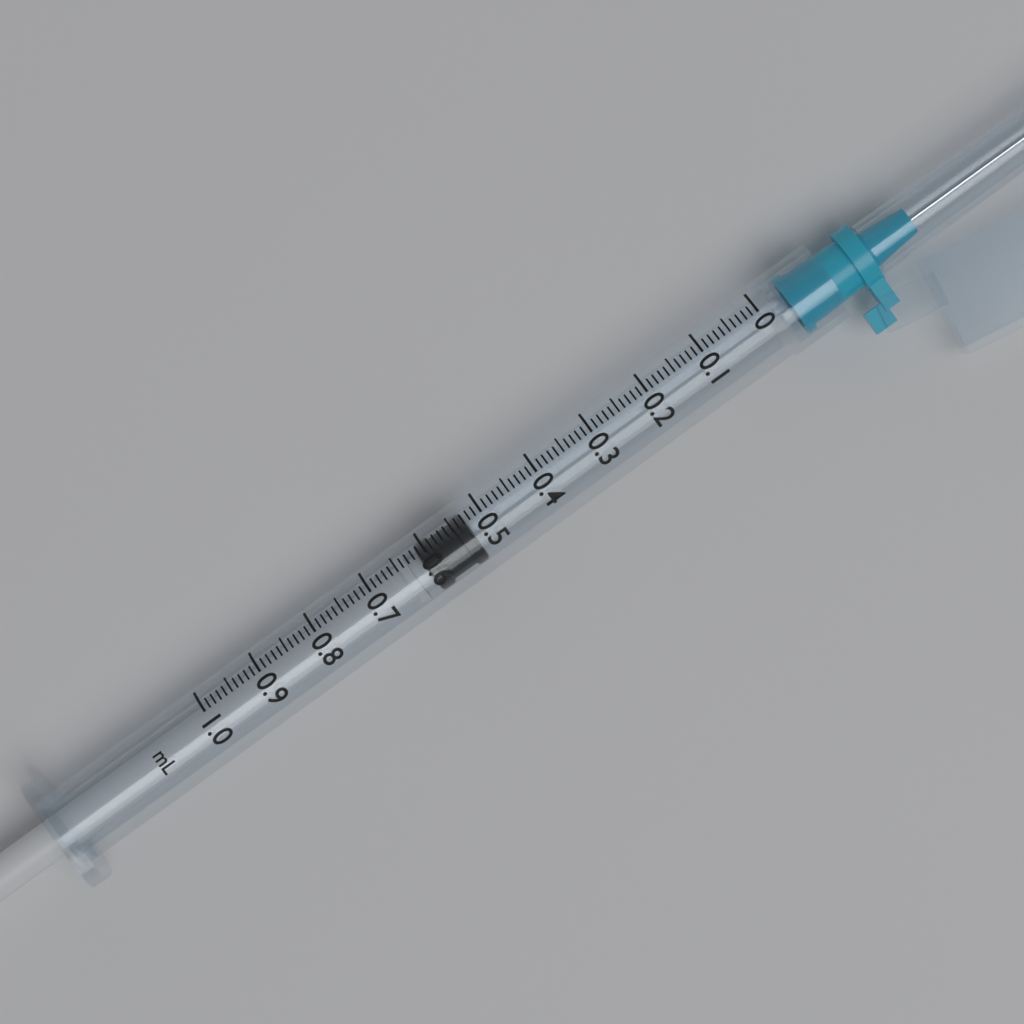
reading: 0.53 ml
